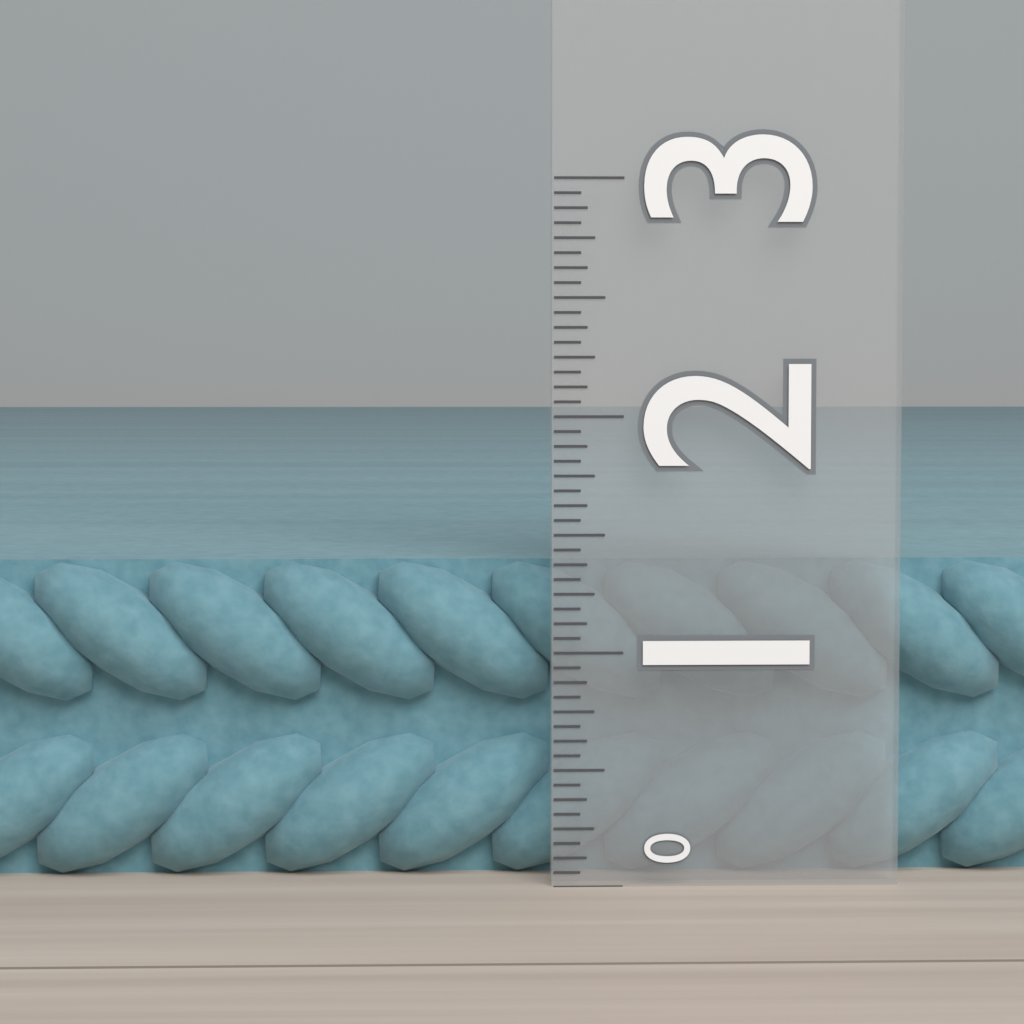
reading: 1.3750 (no unit)
